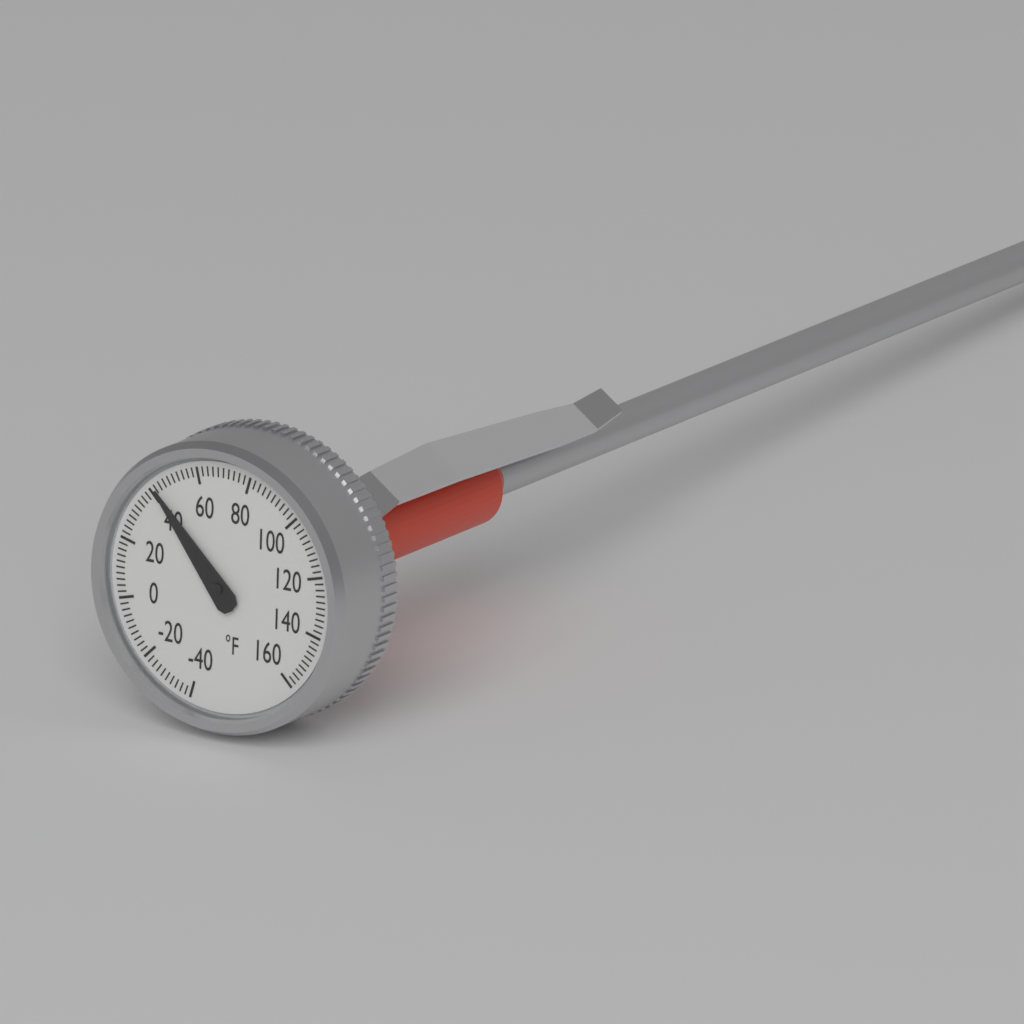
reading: 42 °F
